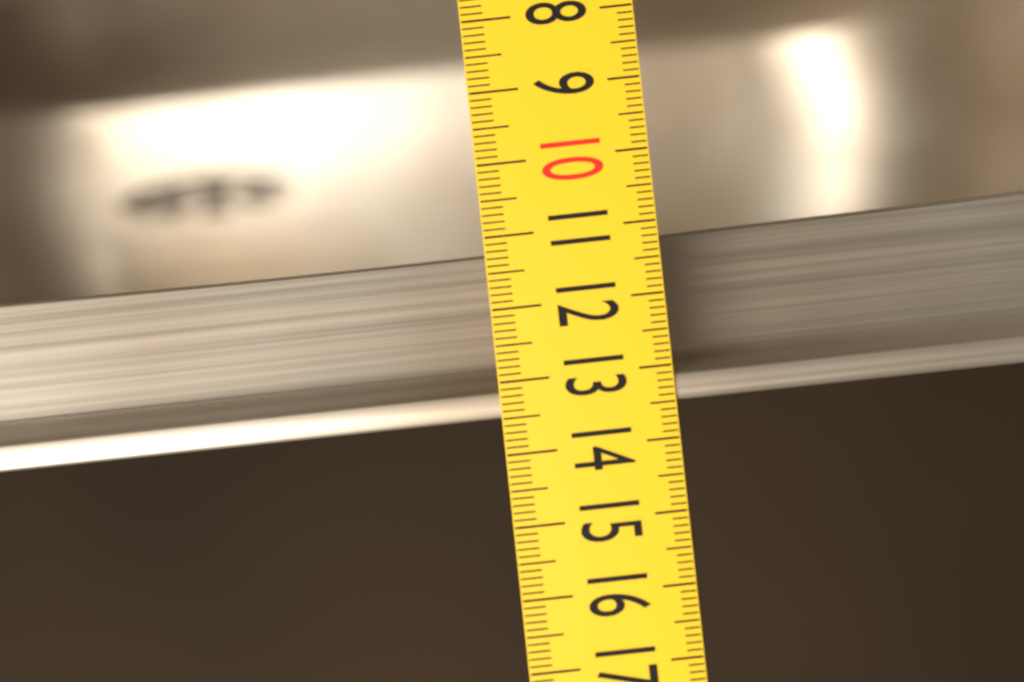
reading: 13.5 (no unit)
